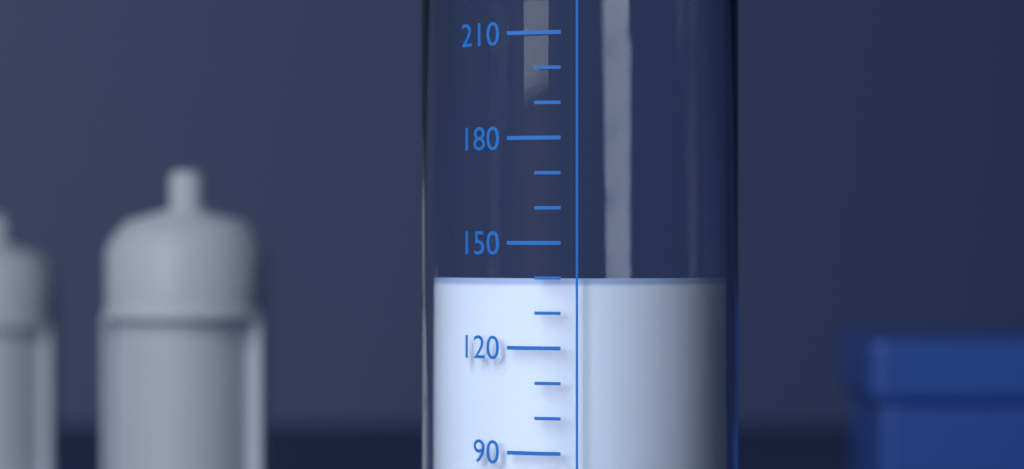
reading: 140 ml
